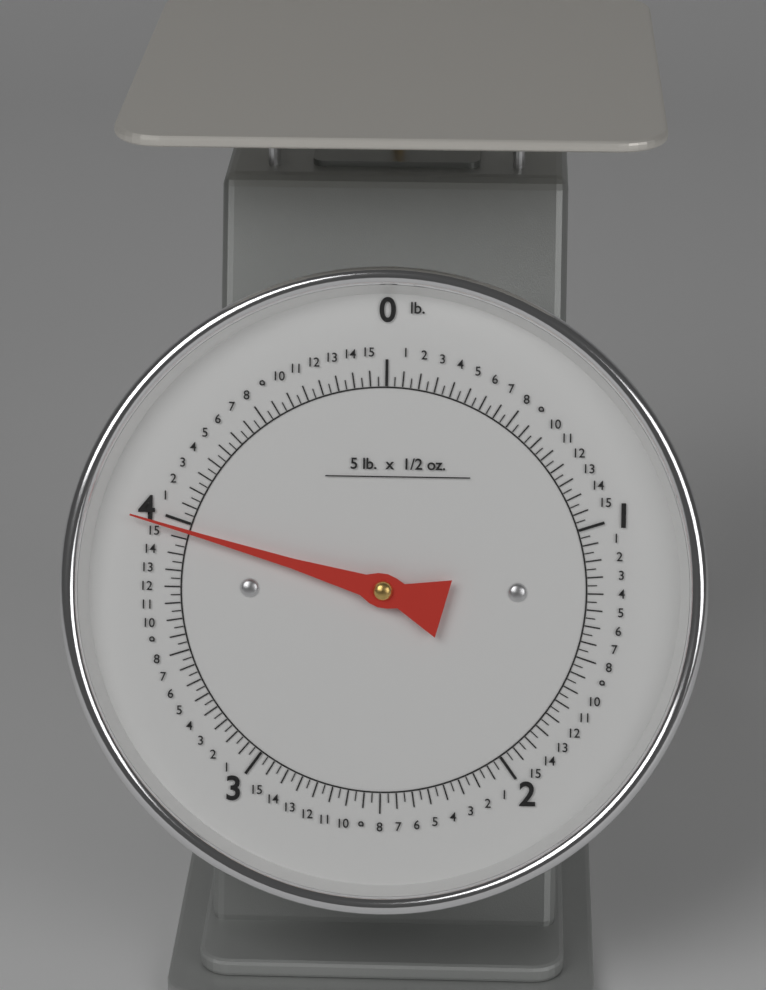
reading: 3.96875 lb
